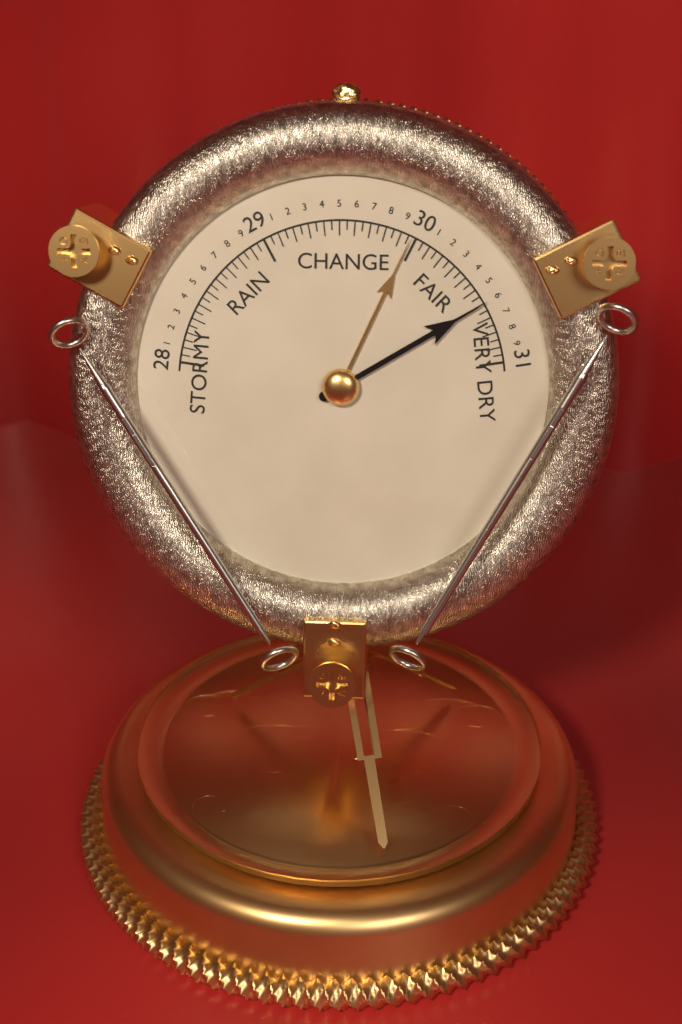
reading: 30.60 (no unit)
